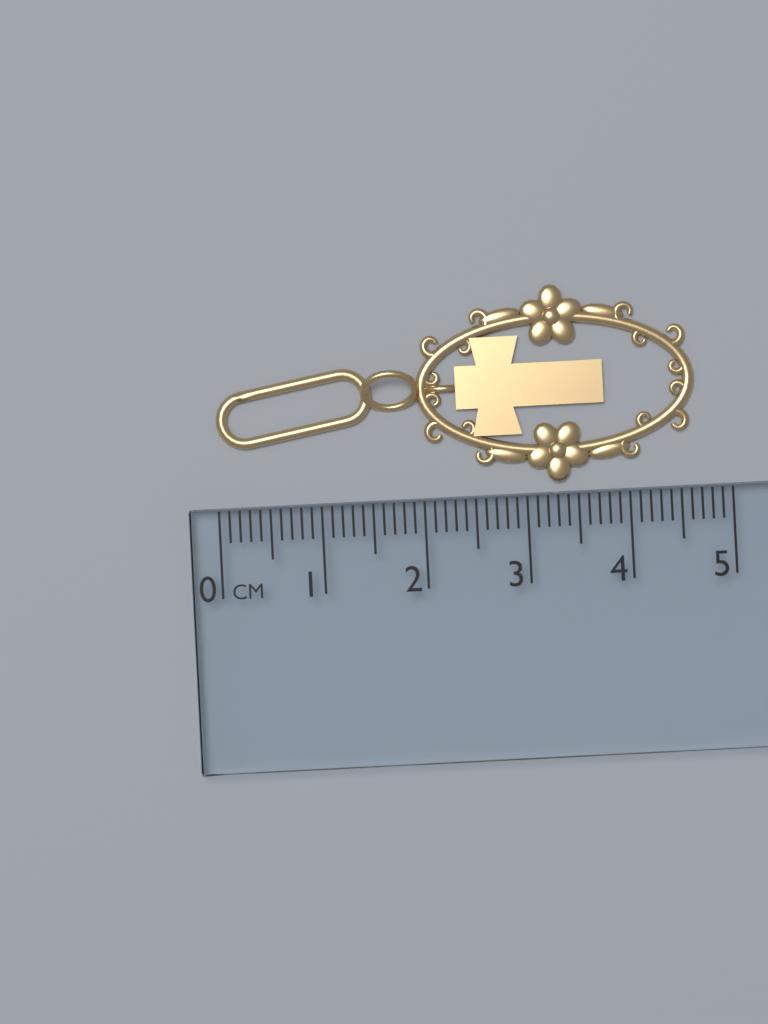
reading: 4.7 cm
